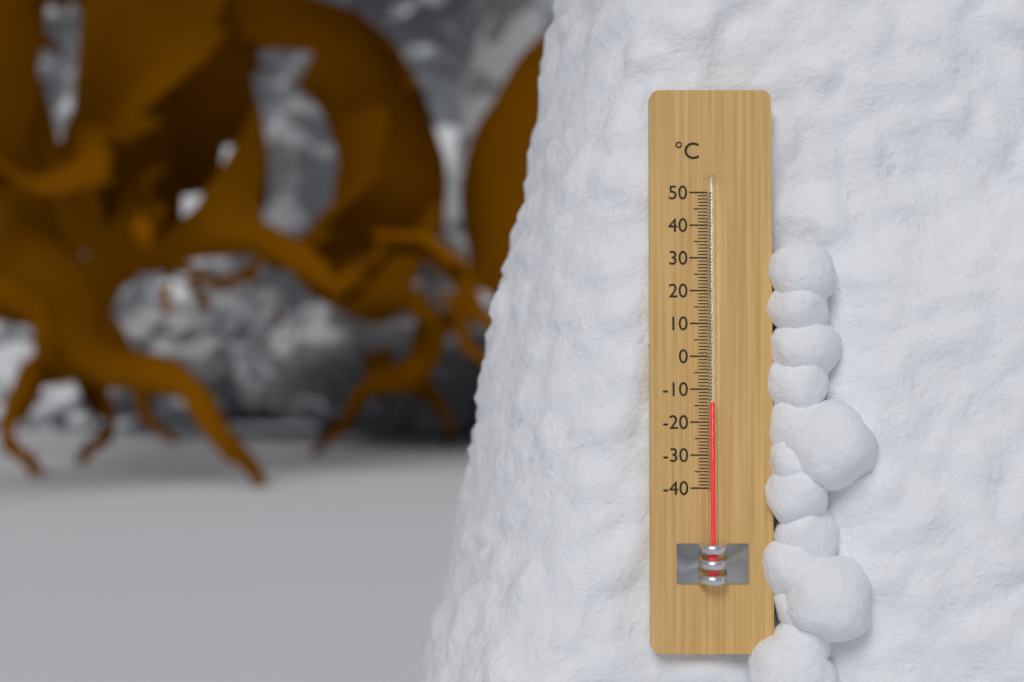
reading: -14 °C
